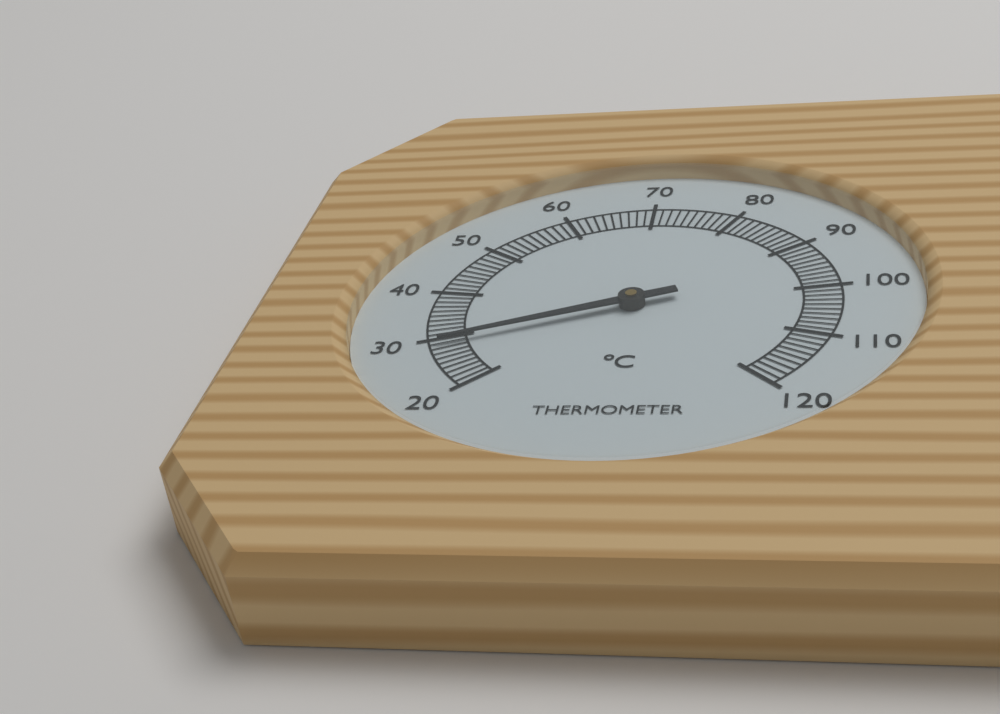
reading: 29 °C
